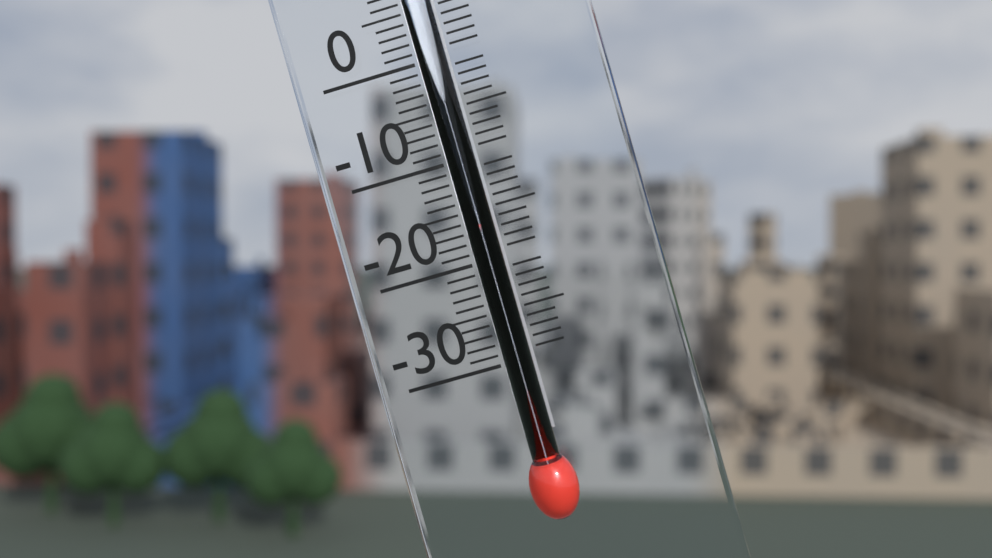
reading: -16 °C
